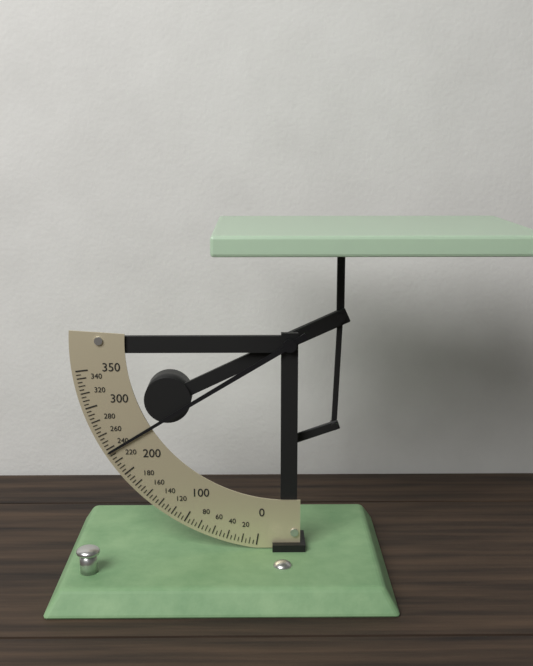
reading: 235 (no unit)
